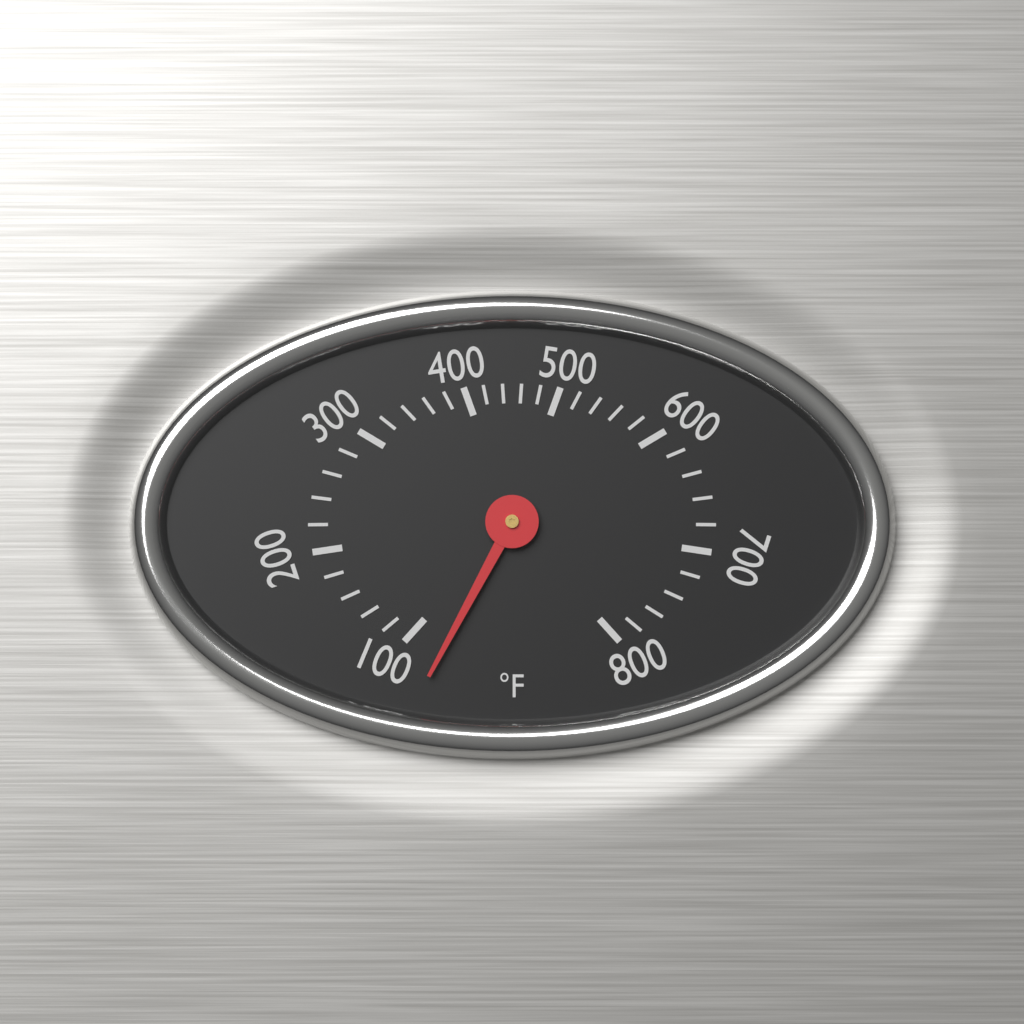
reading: 65 °F
